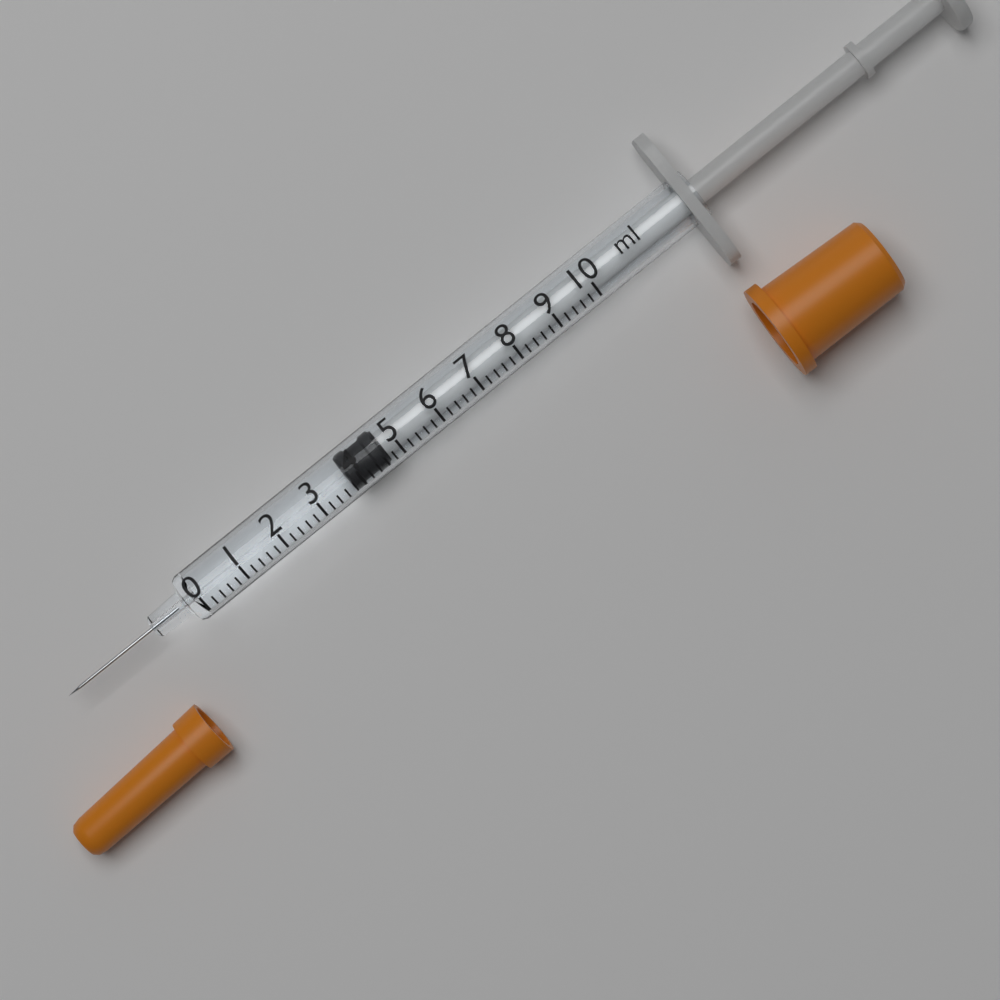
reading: 3.8 ml
